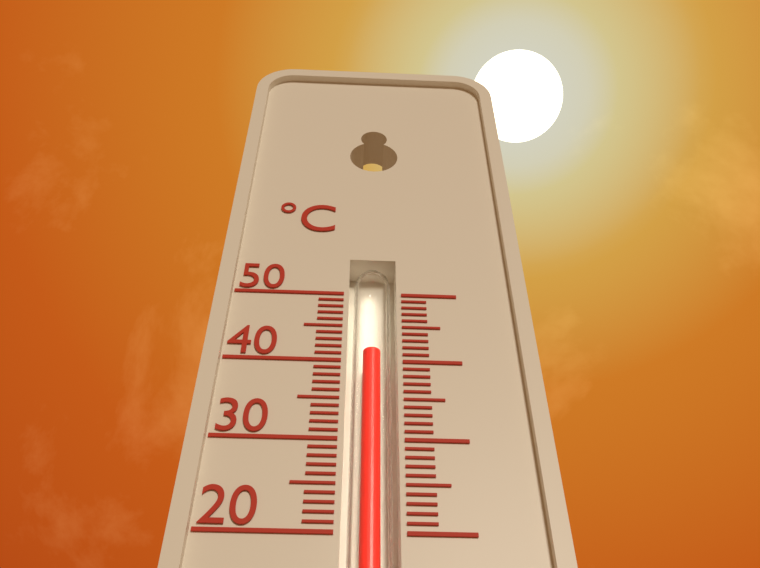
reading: 42 °C
